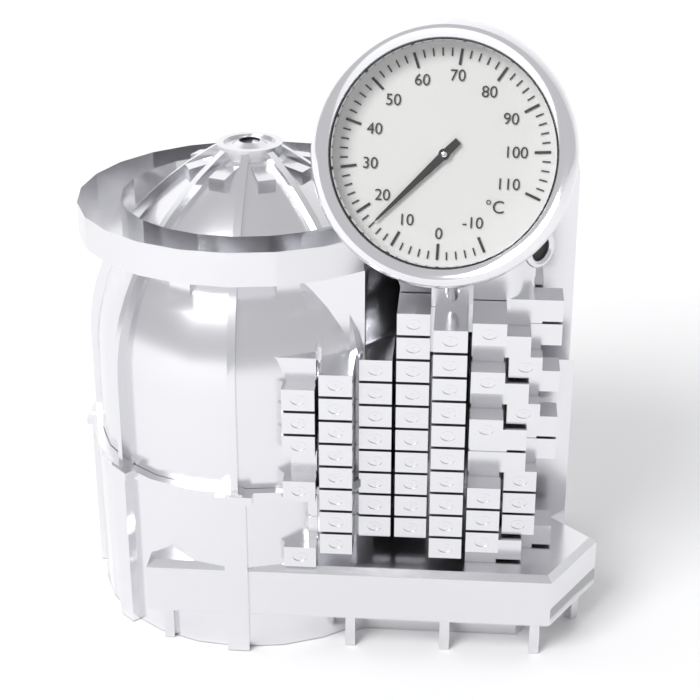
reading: 16 °C
